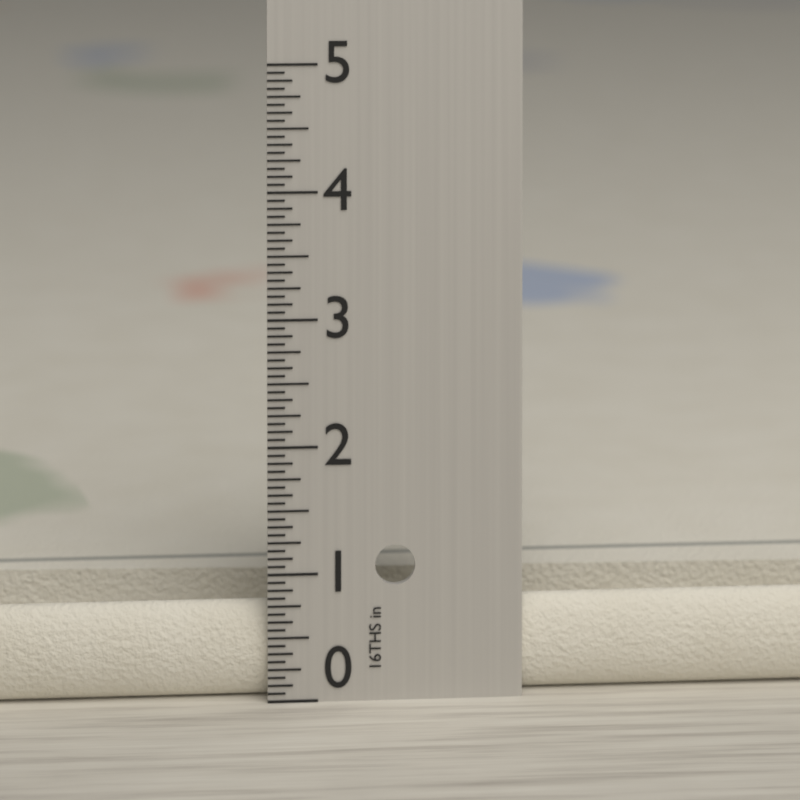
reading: 0.7500 in
